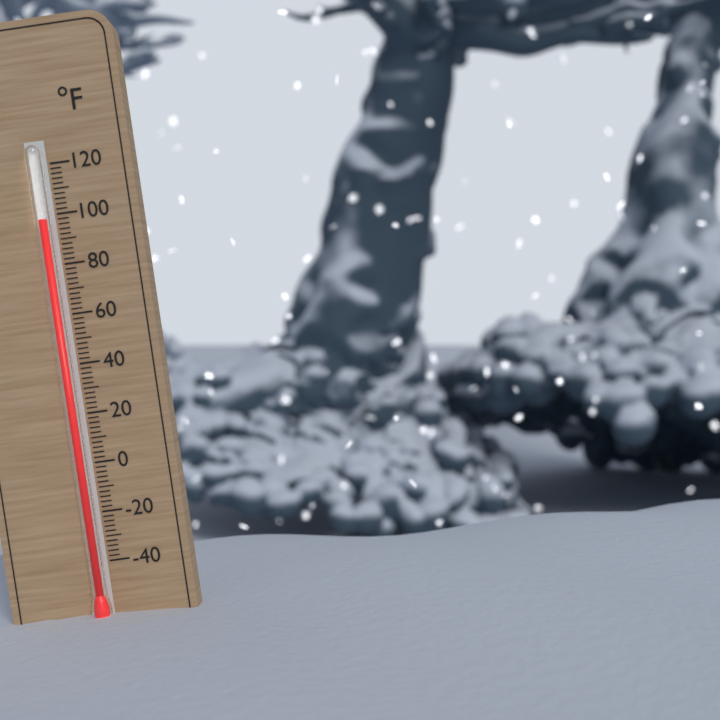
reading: 98 °F
